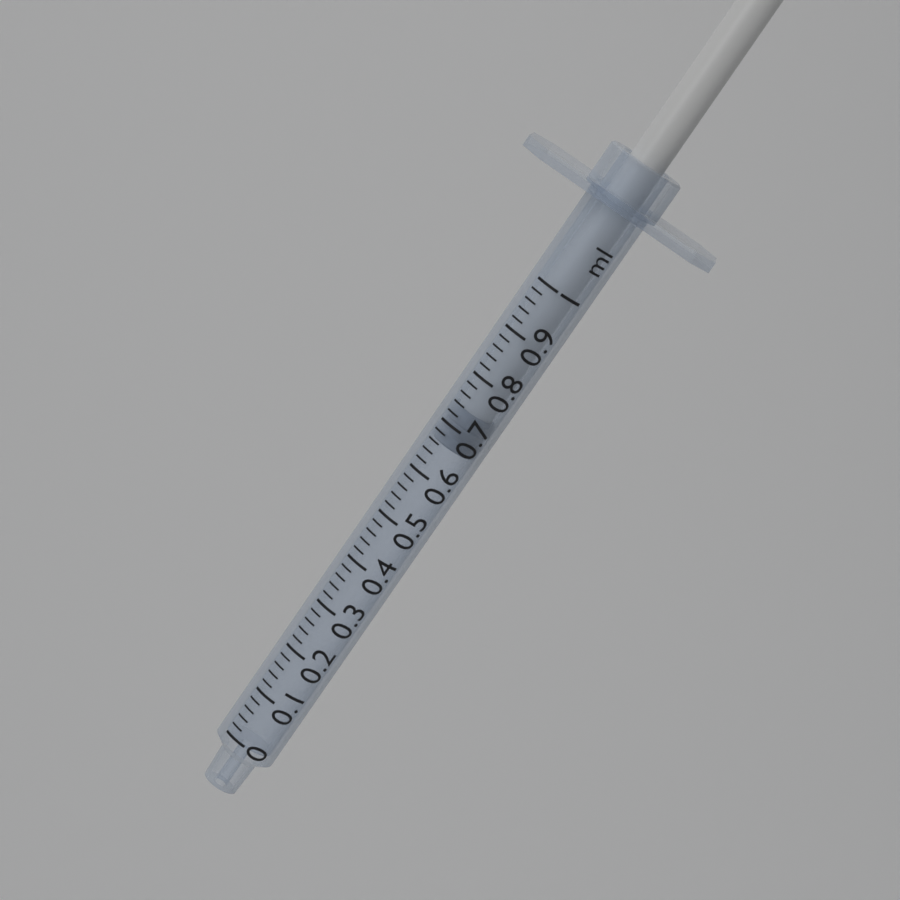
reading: 0.66 ml
